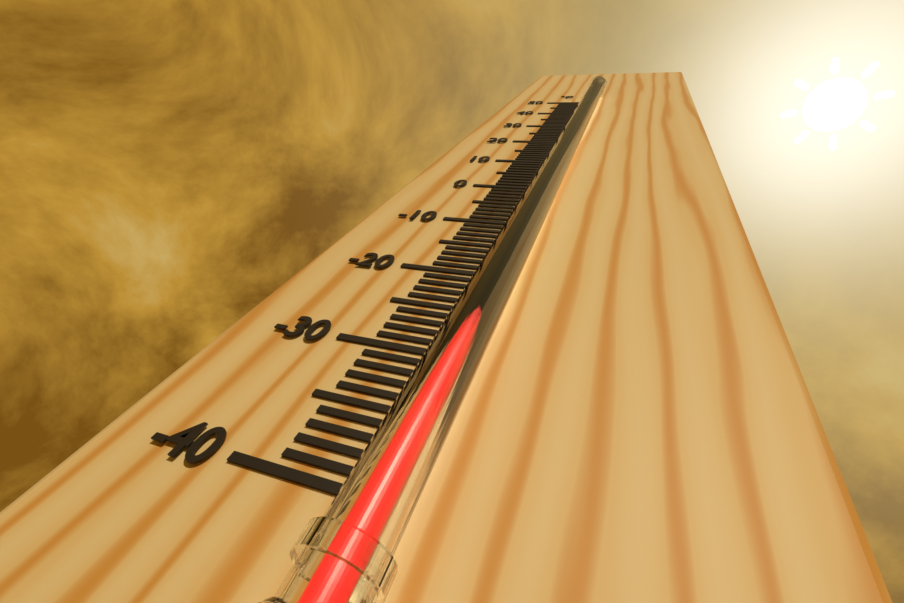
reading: -25 °C
